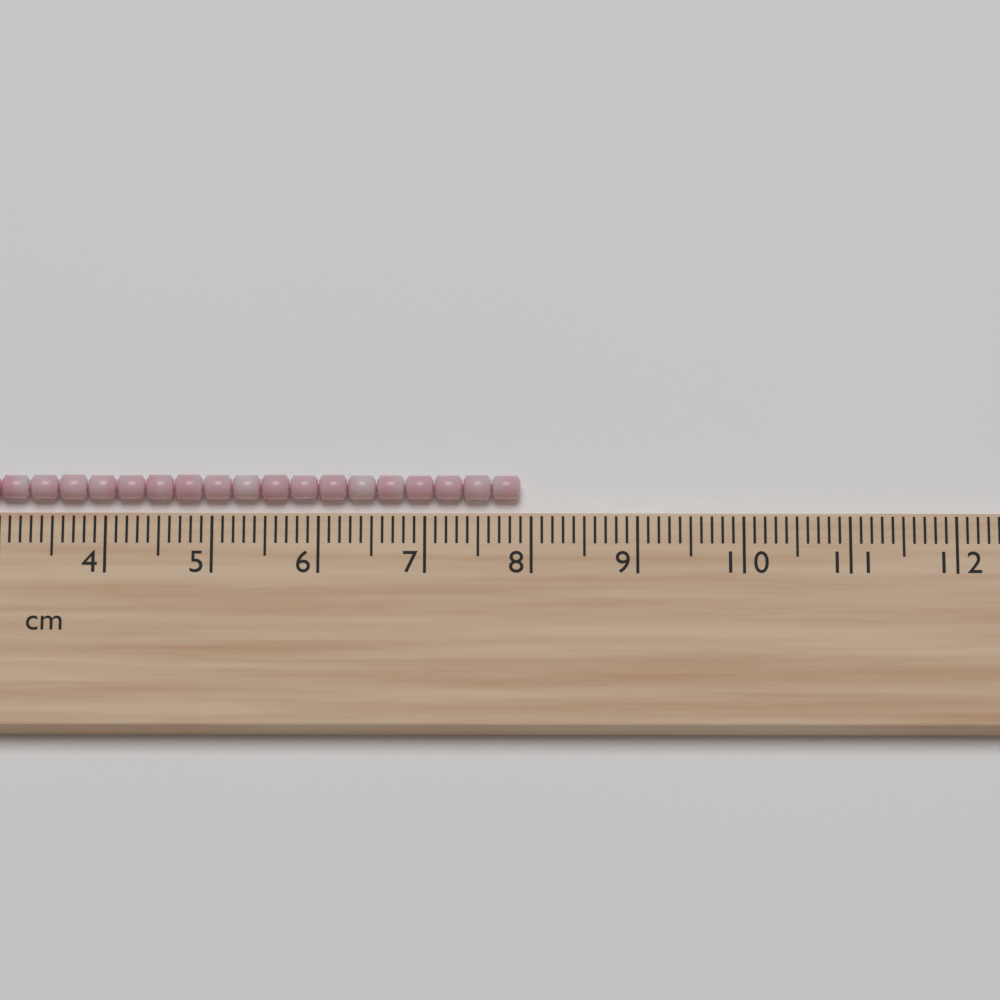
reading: 7.9 cm
